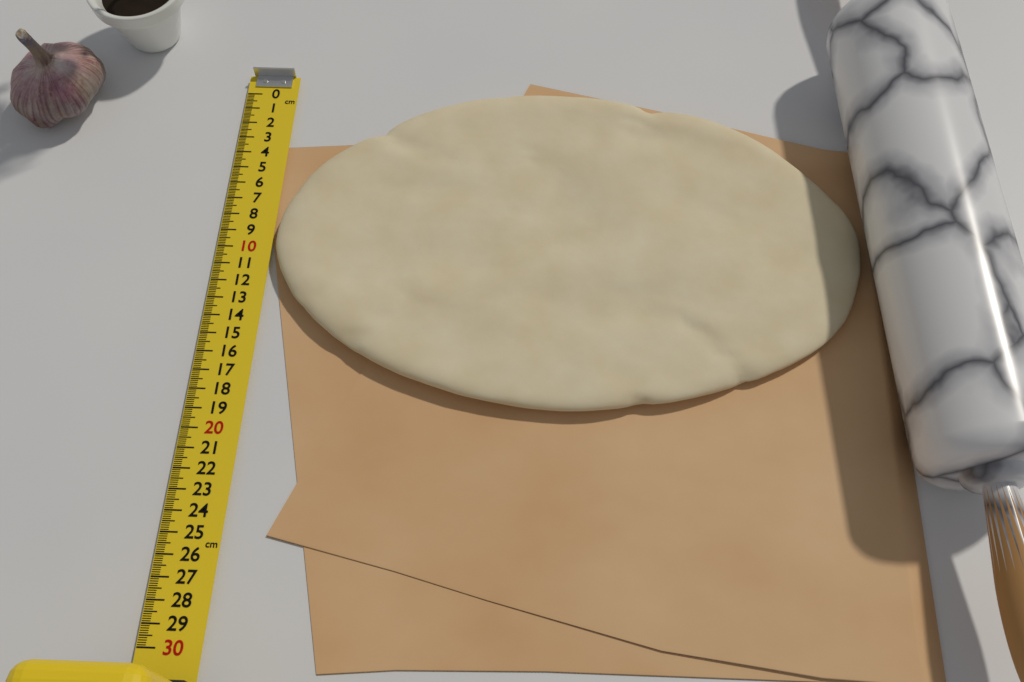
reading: 18.7 cm
